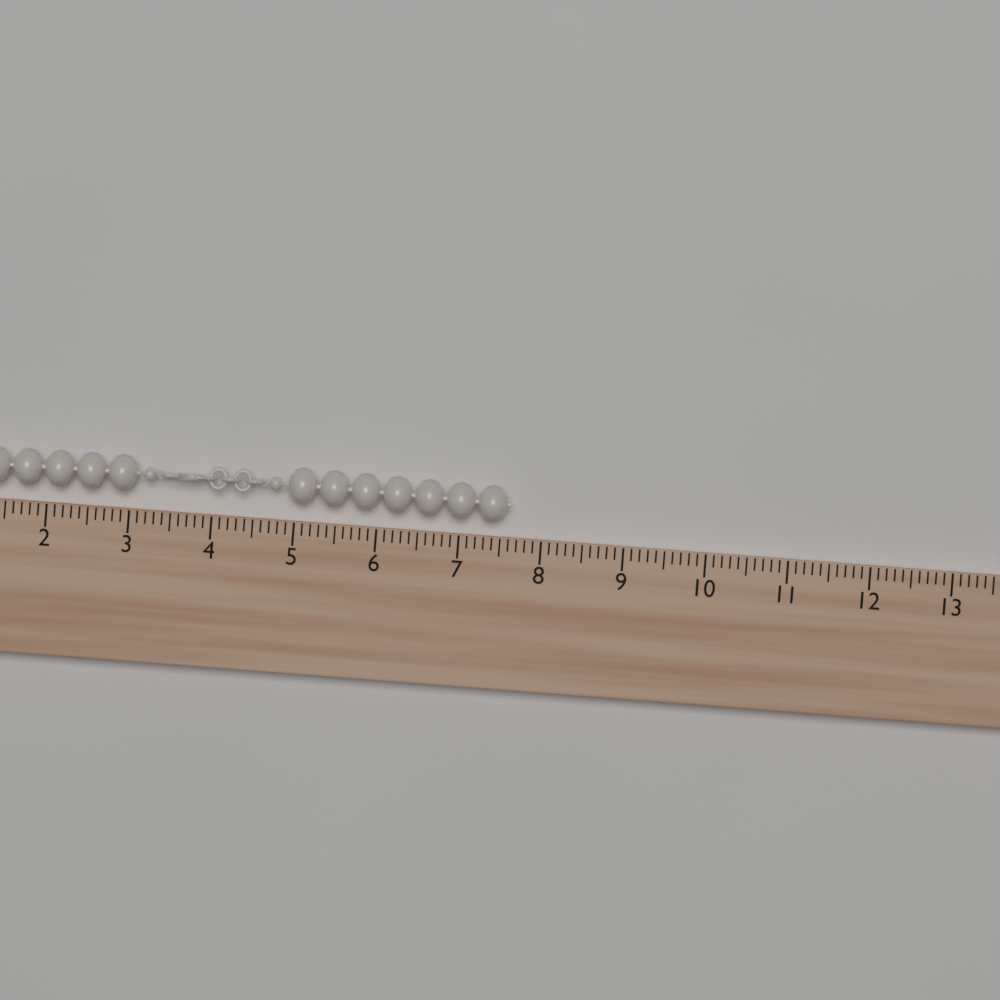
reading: 7.6 (no unit)
